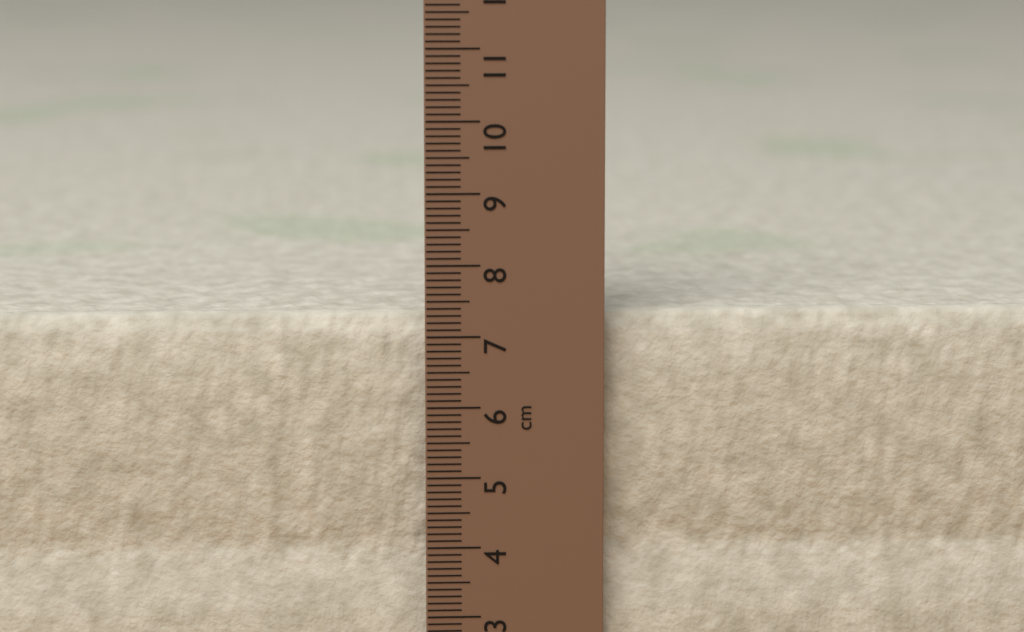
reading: 7.3 cm
